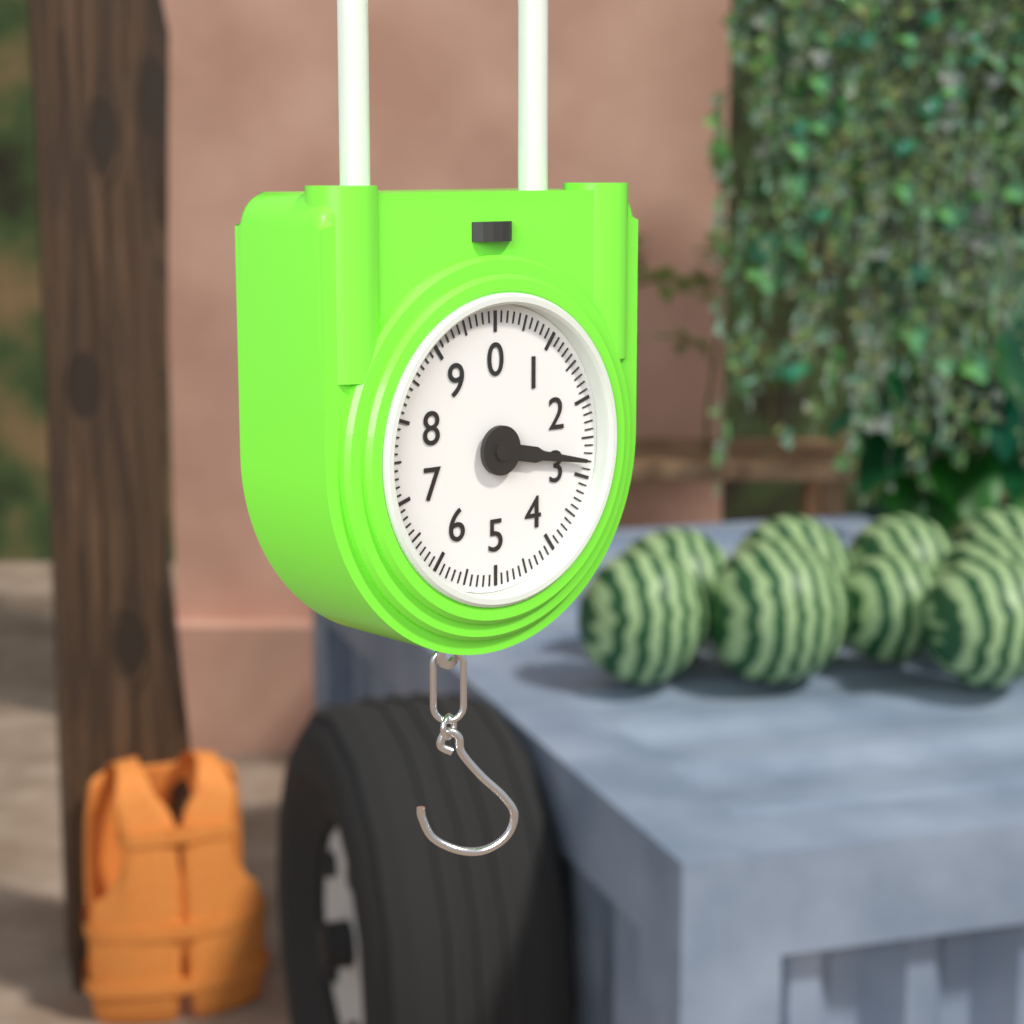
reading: 2.8 (no unit)
